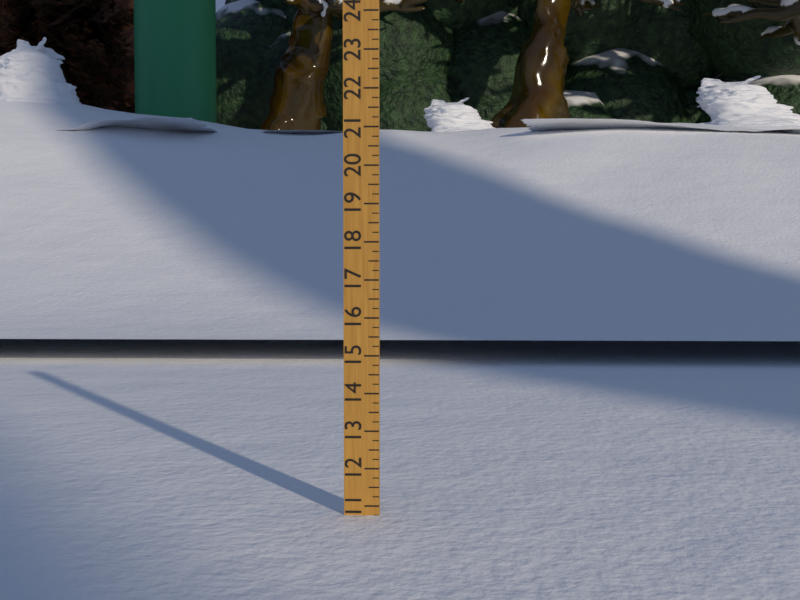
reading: 10.75 (no unit)
